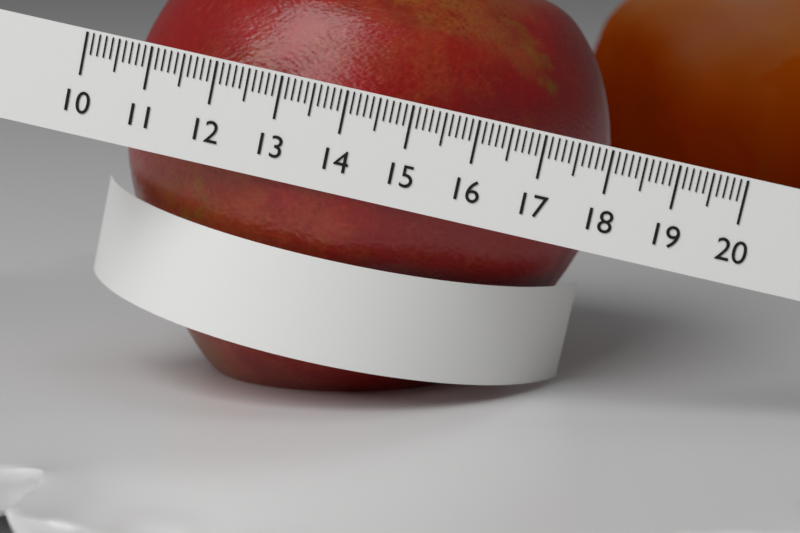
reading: 18.0 (no unit)
